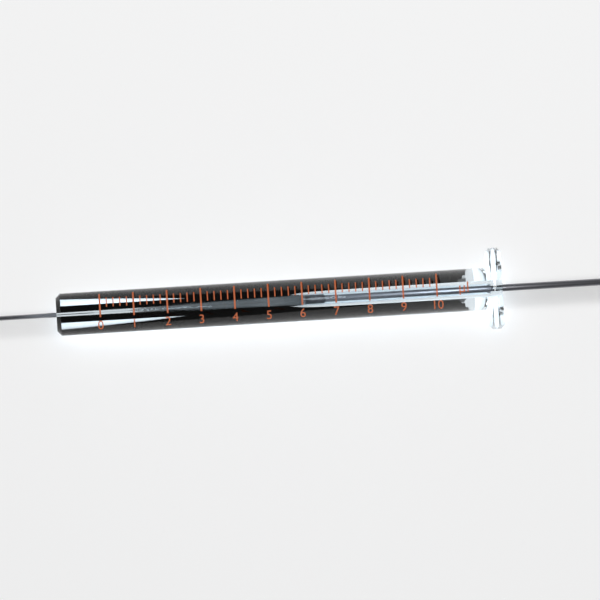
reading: 6.2 µl
